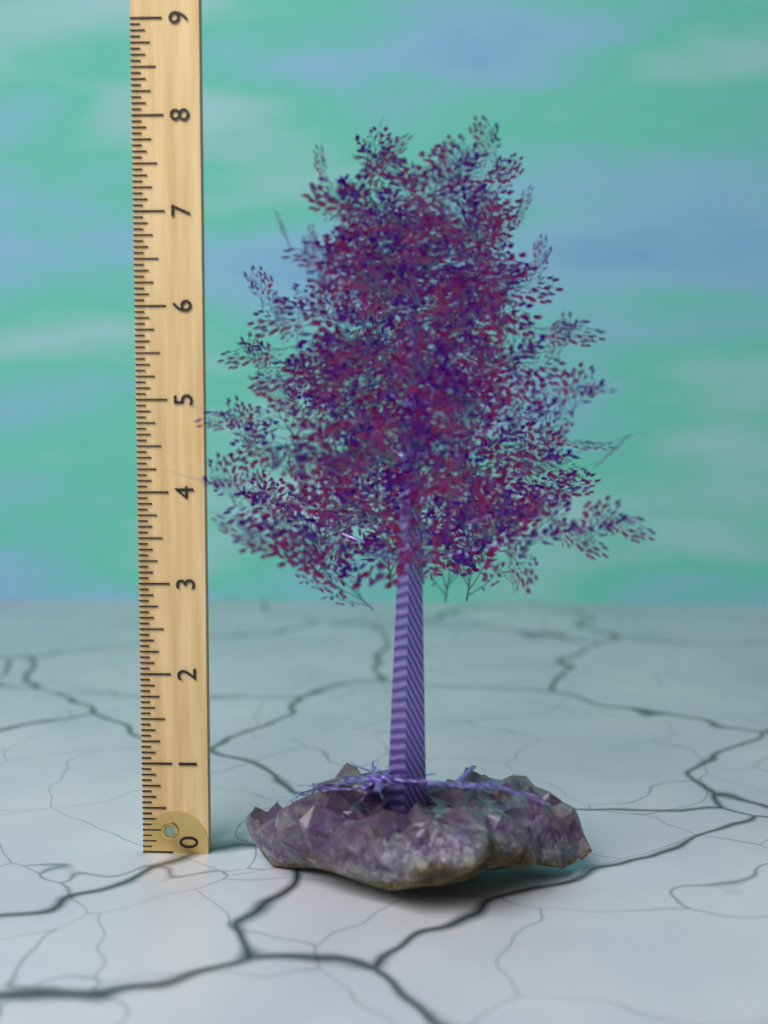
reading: 7.8125 (no unit)
